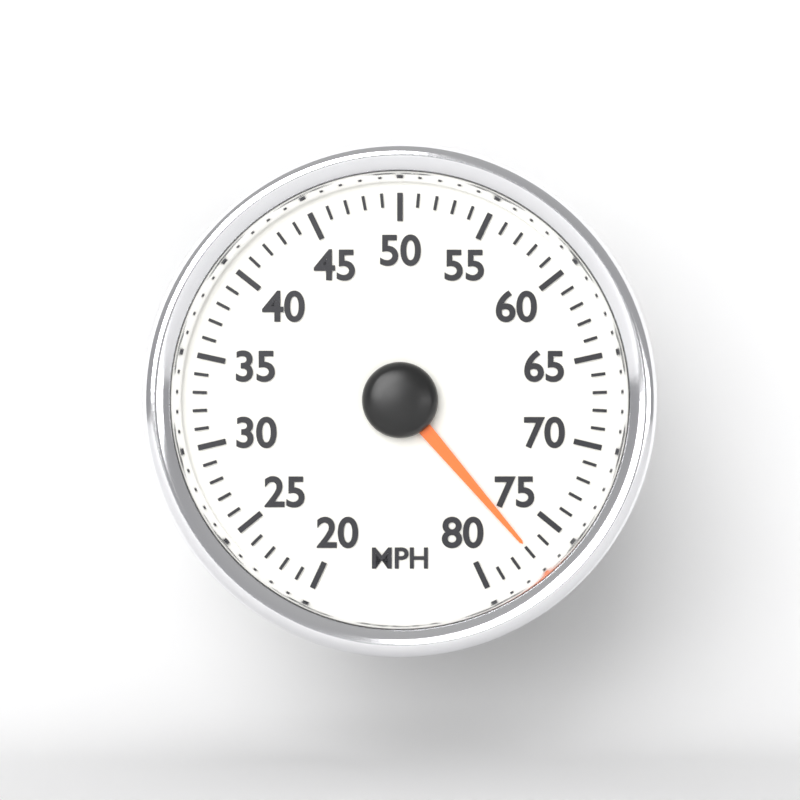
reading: 77 MPH
